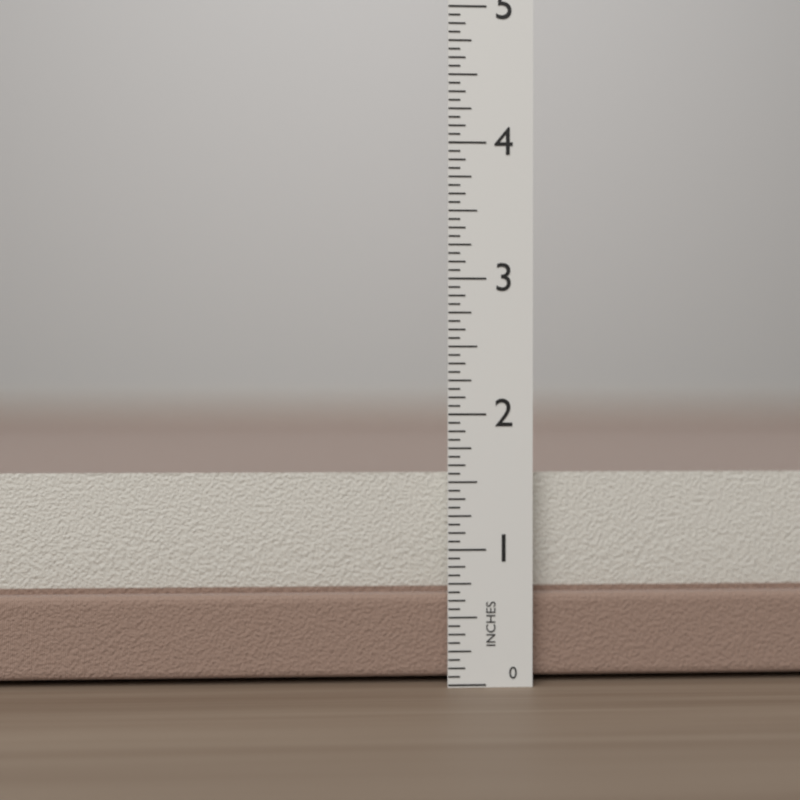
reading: 1.5625 in
